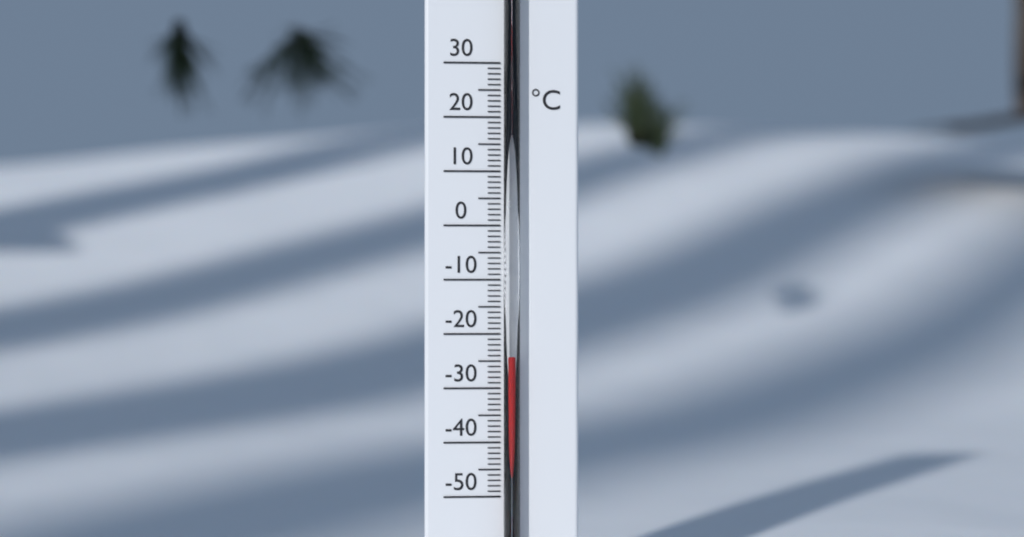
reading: -24 °C
